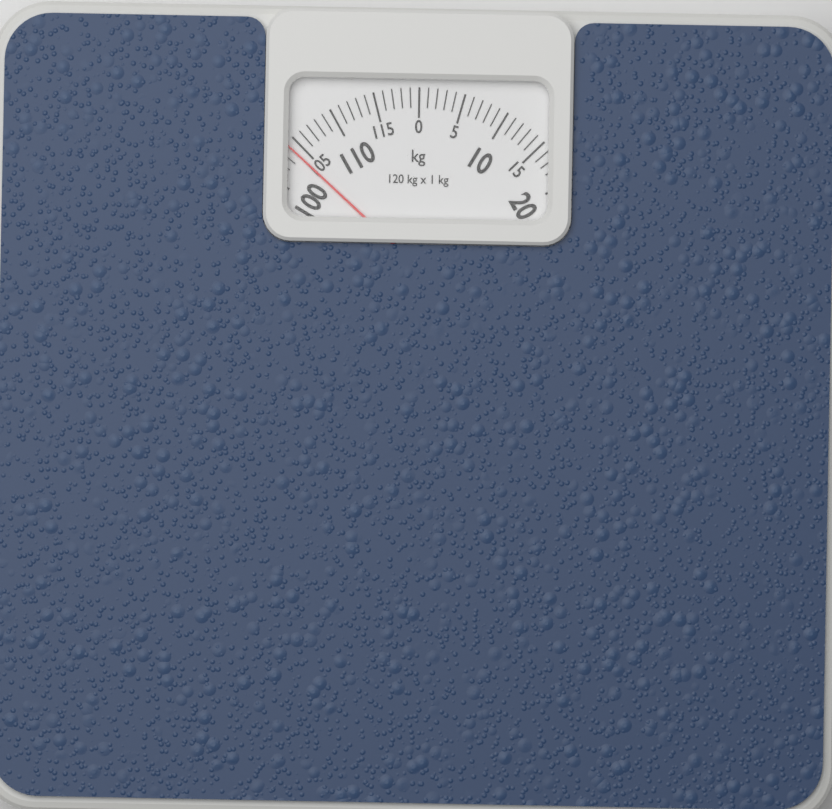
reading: 104 kg
